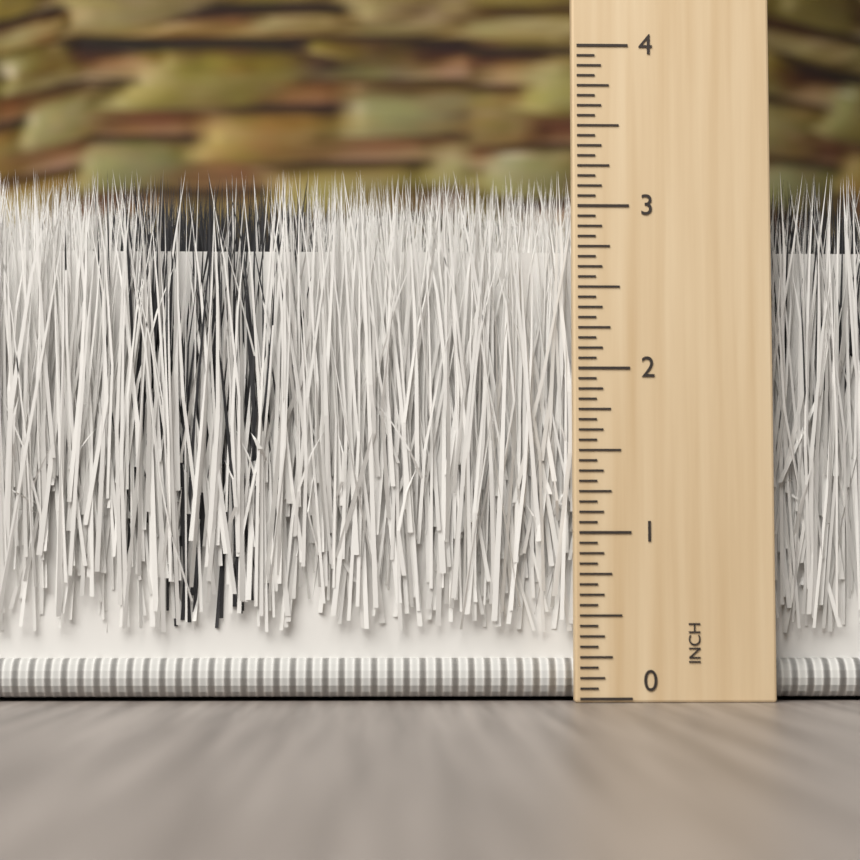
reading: 3.2500 inch
